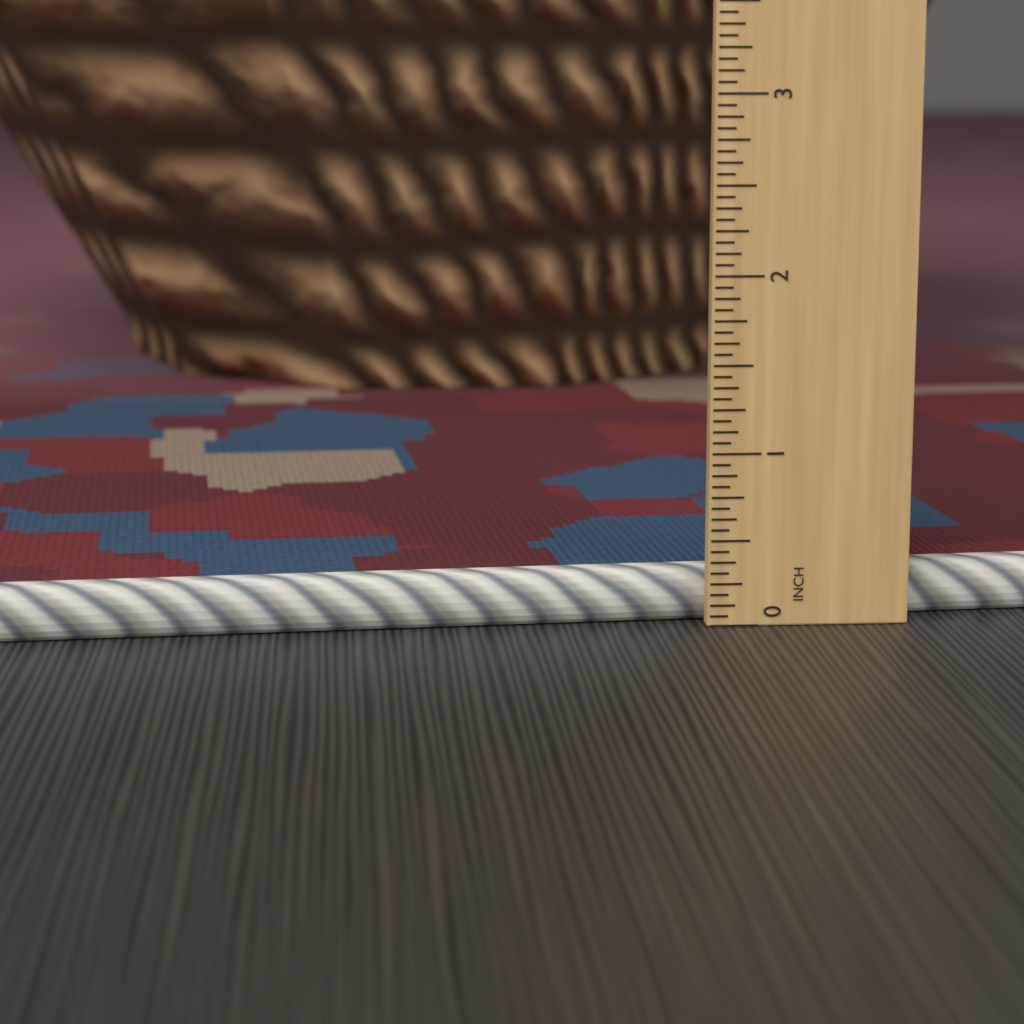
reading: 0.3125 in
